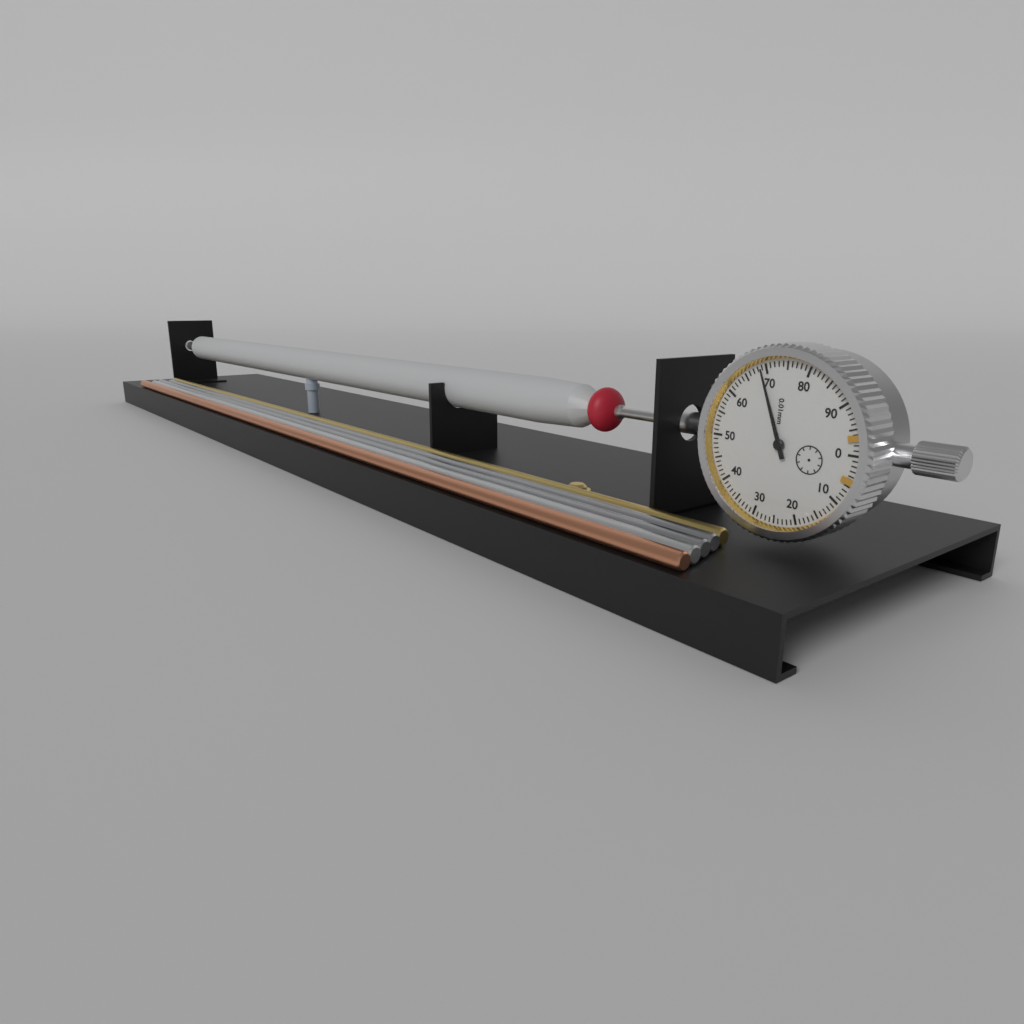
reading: 0.69 mm
